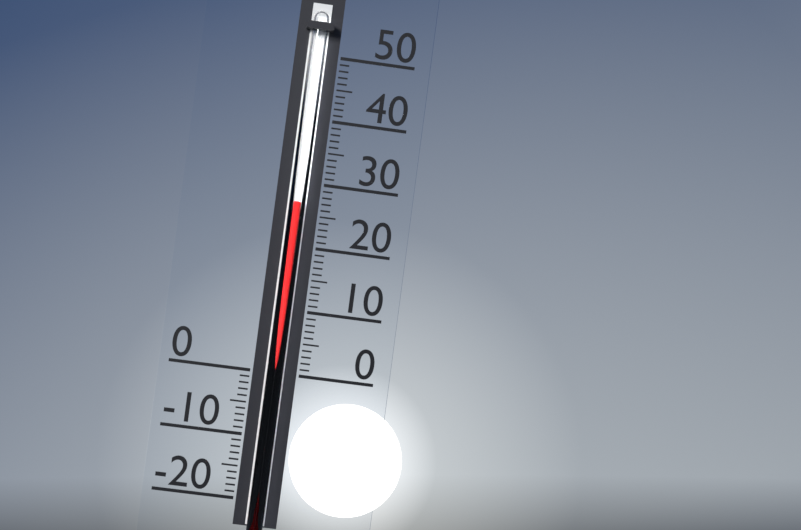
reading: 27 (no unit)
